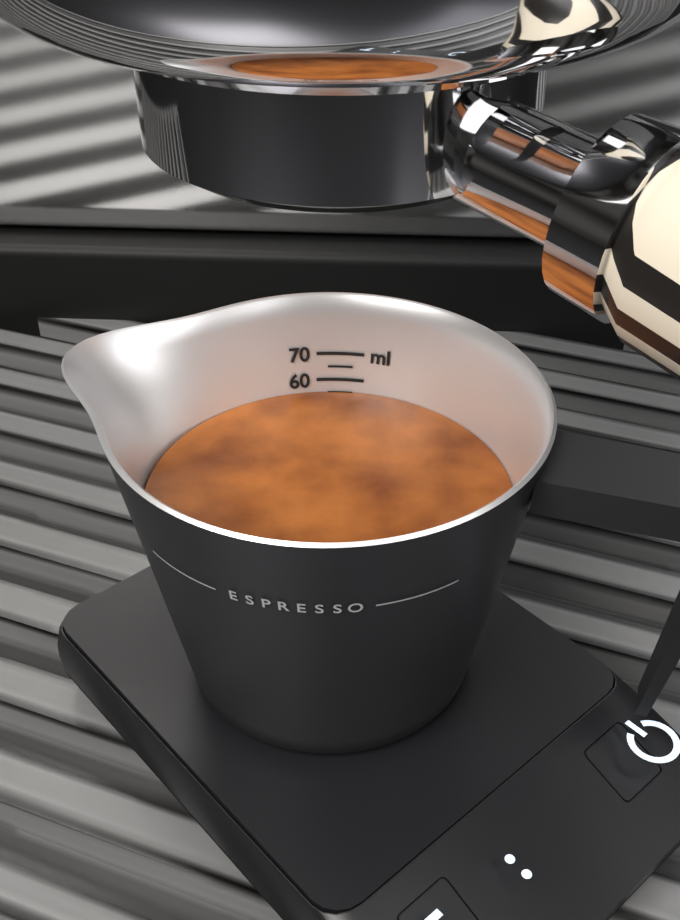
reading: 55 ml
